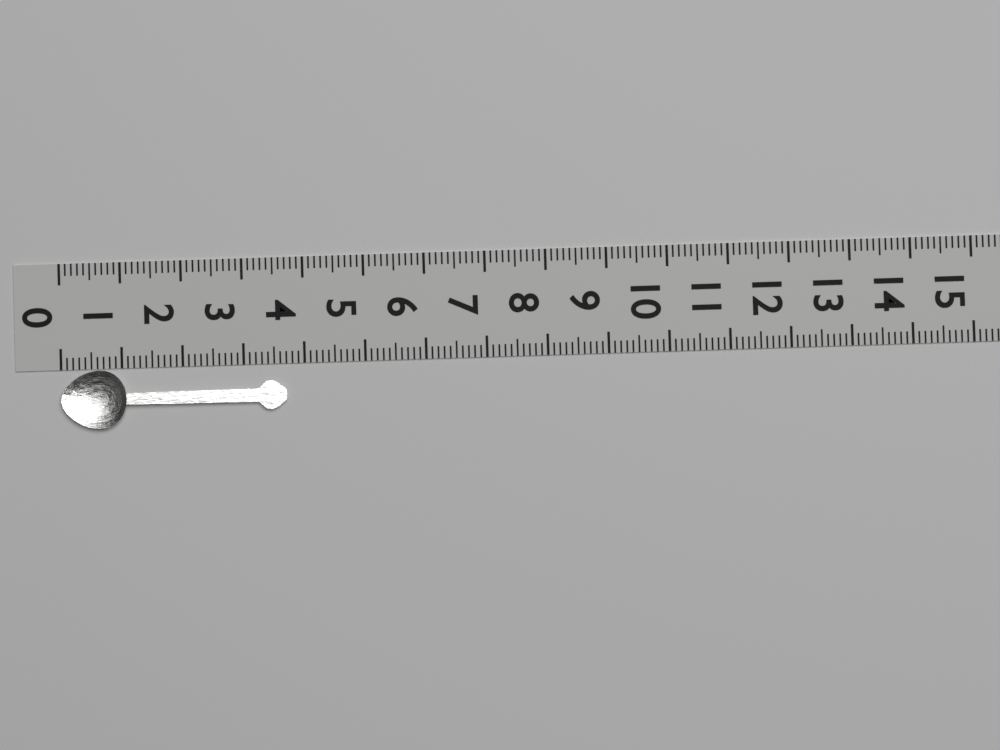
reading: 3.7 (no unit)
